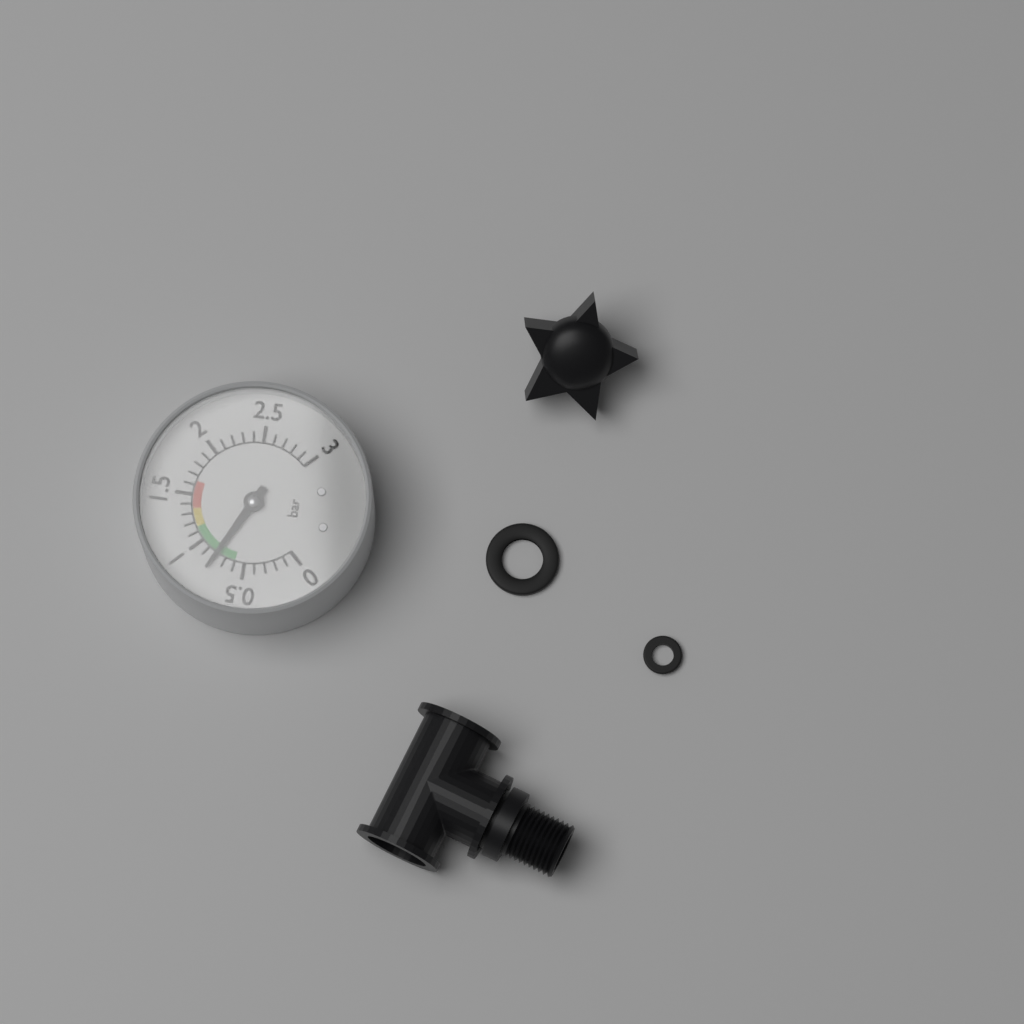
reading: 0.8 bar
